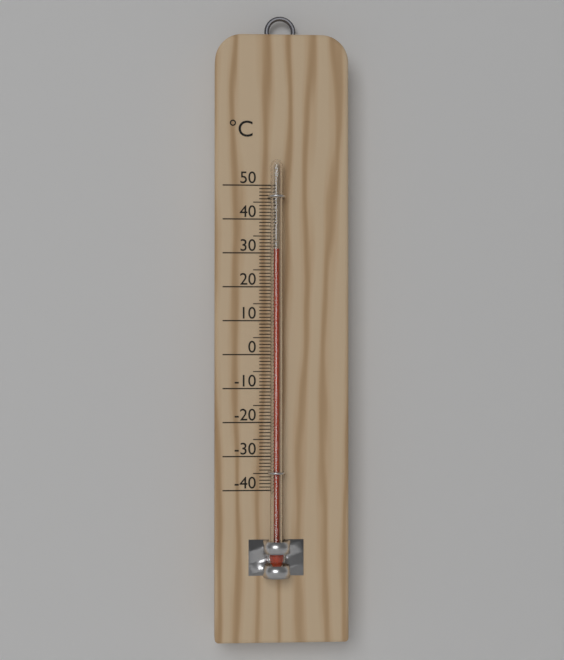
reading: 31 °C
